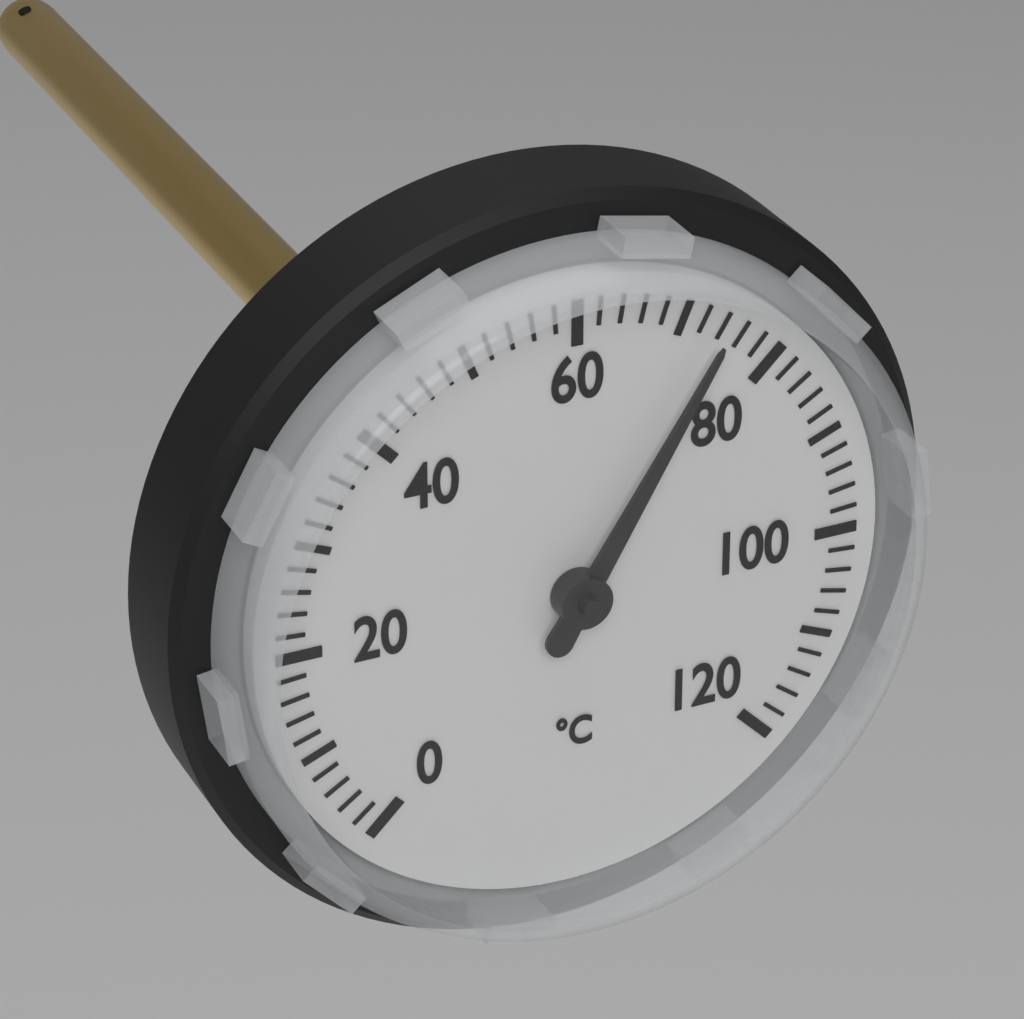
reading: 74 °C
